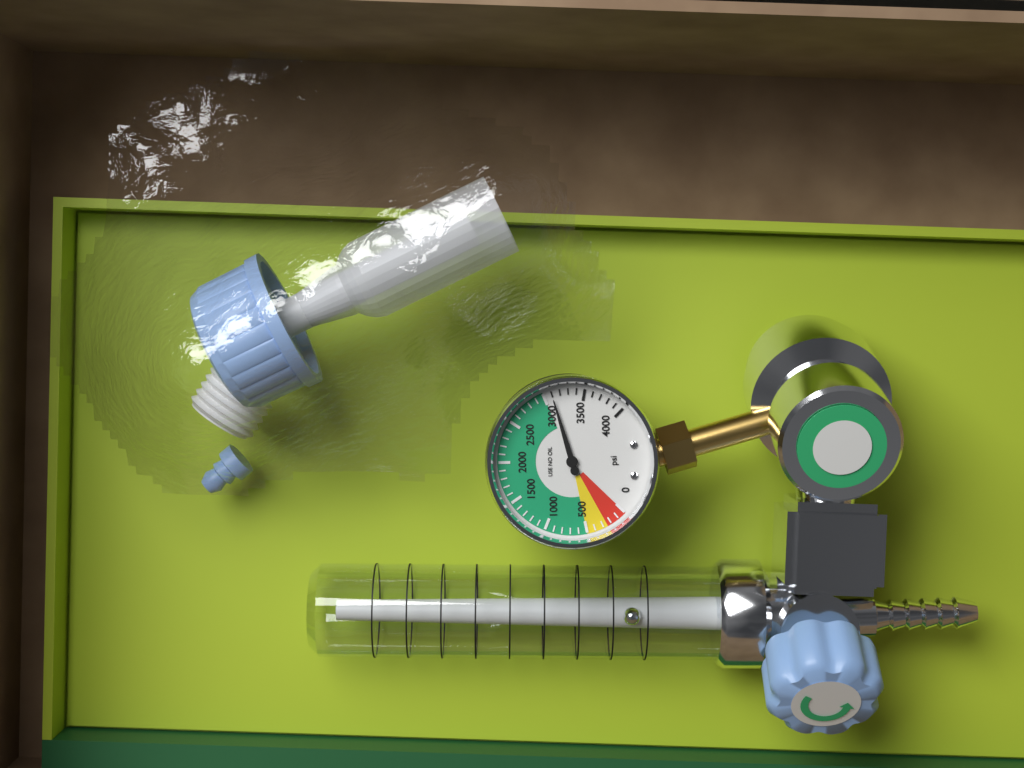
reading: 3100 psi
